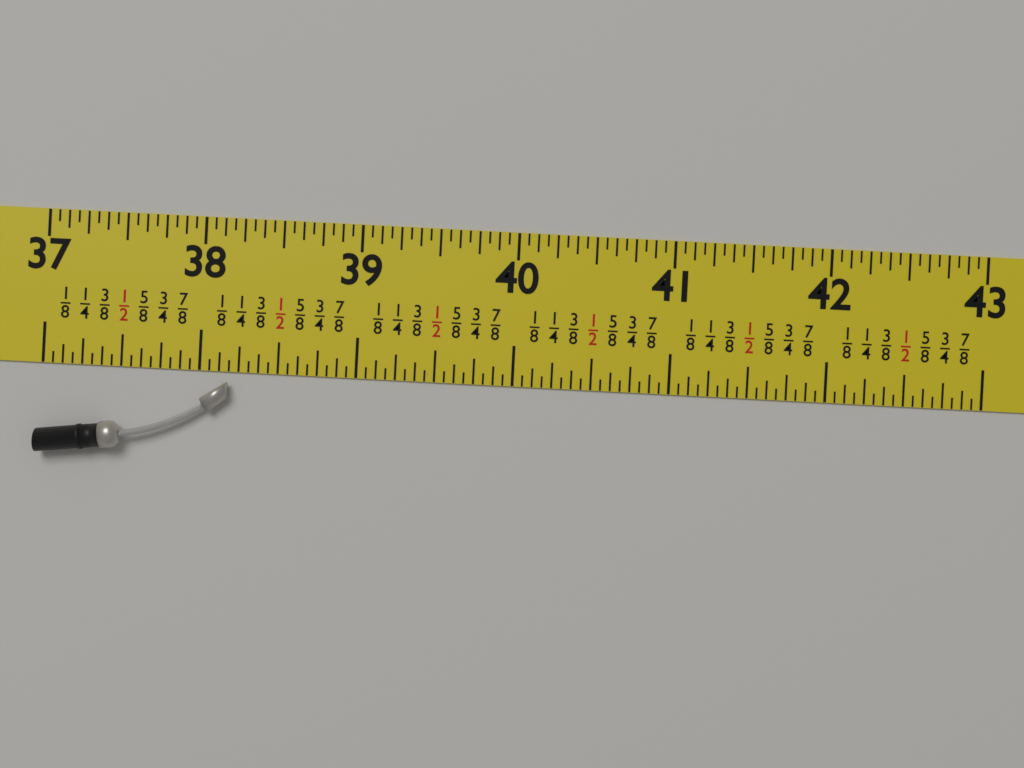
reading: 38.1875 in
